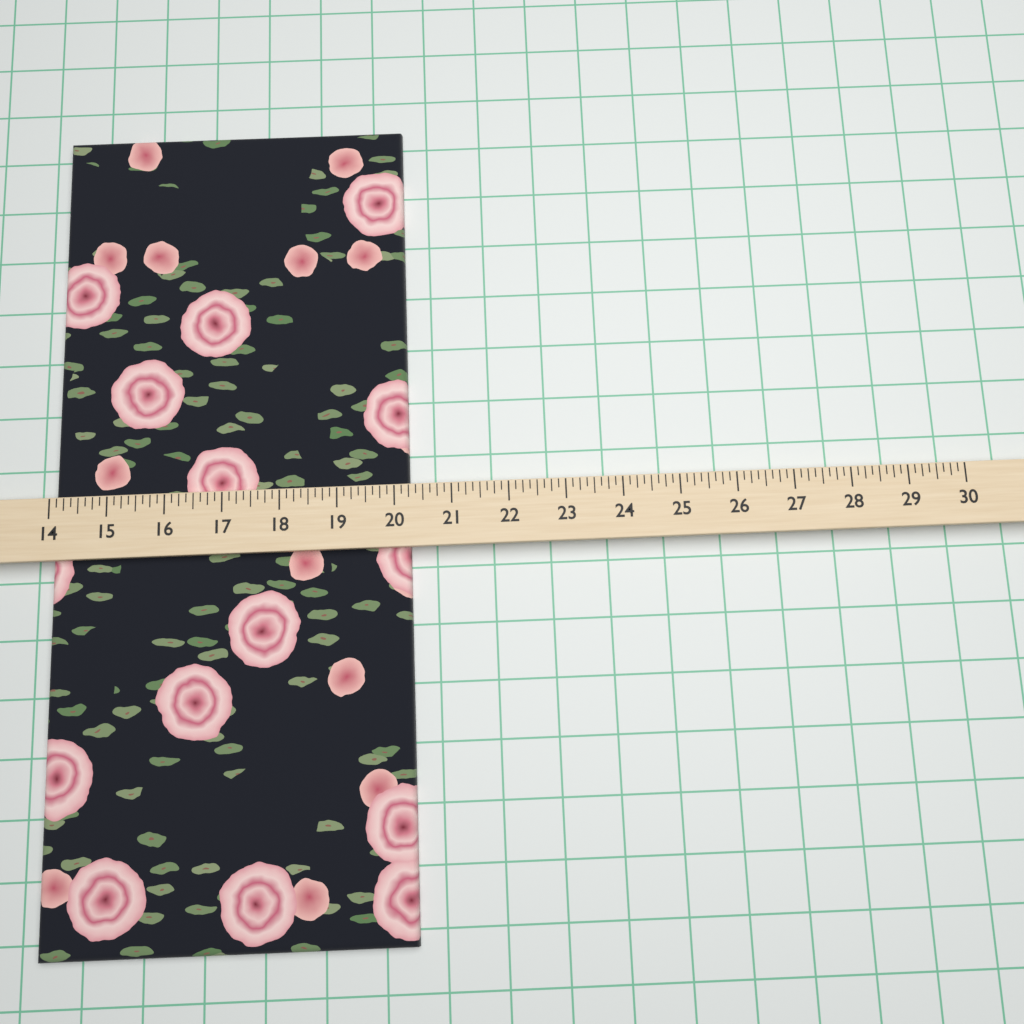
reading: 20.250 (no unit)
